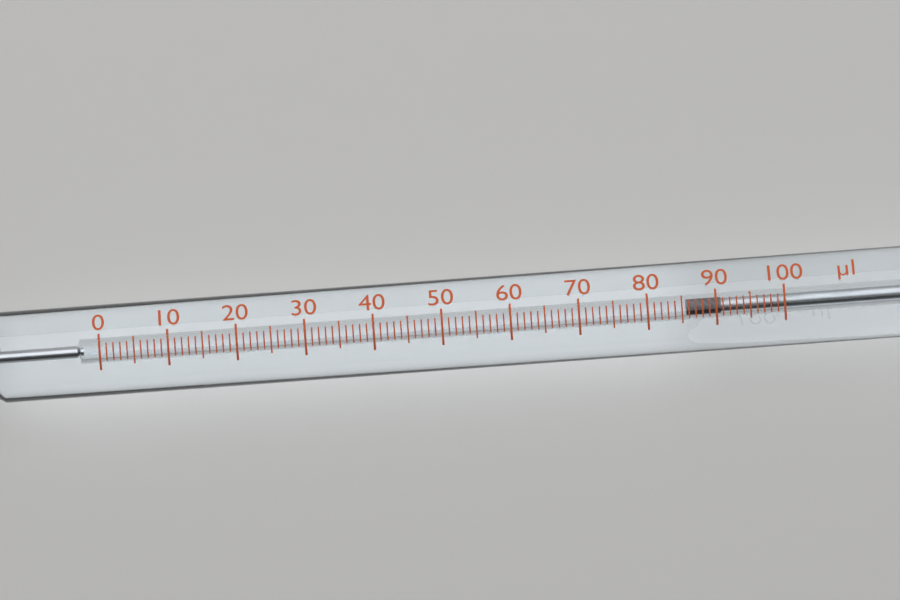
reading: 86 µl
